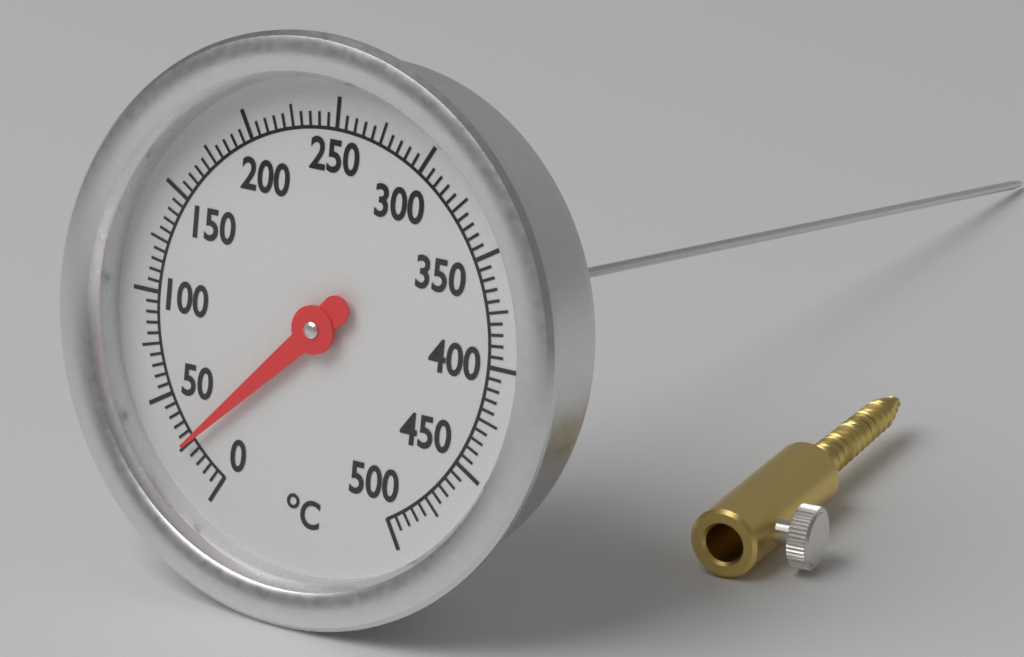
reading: 25 °C
